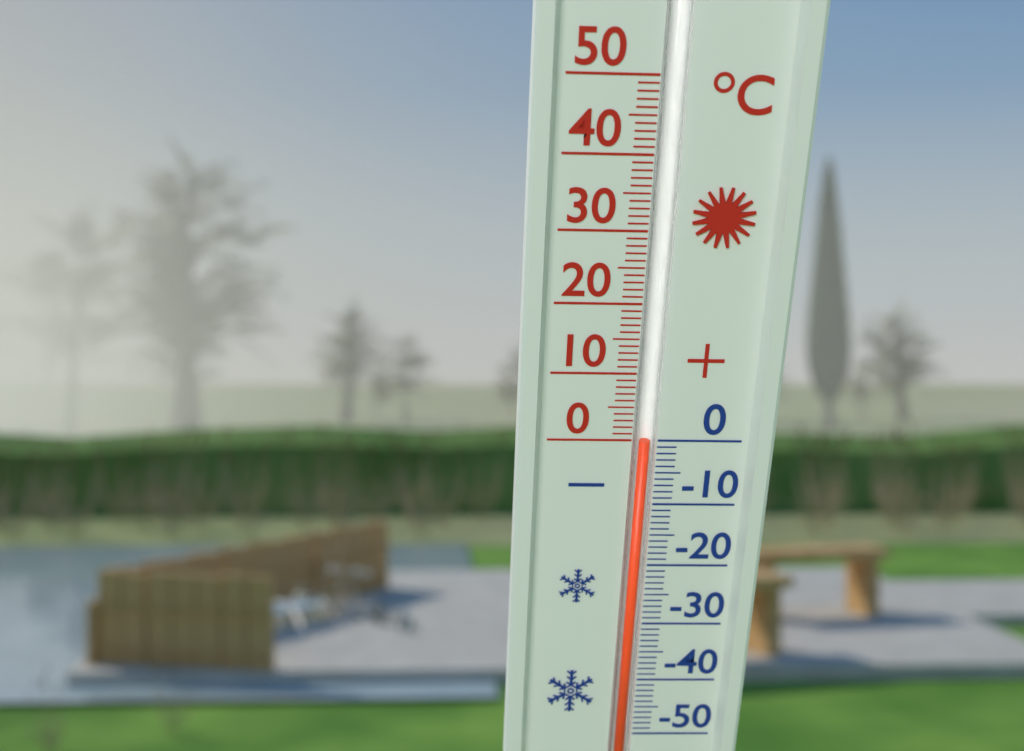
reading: 0 °C
